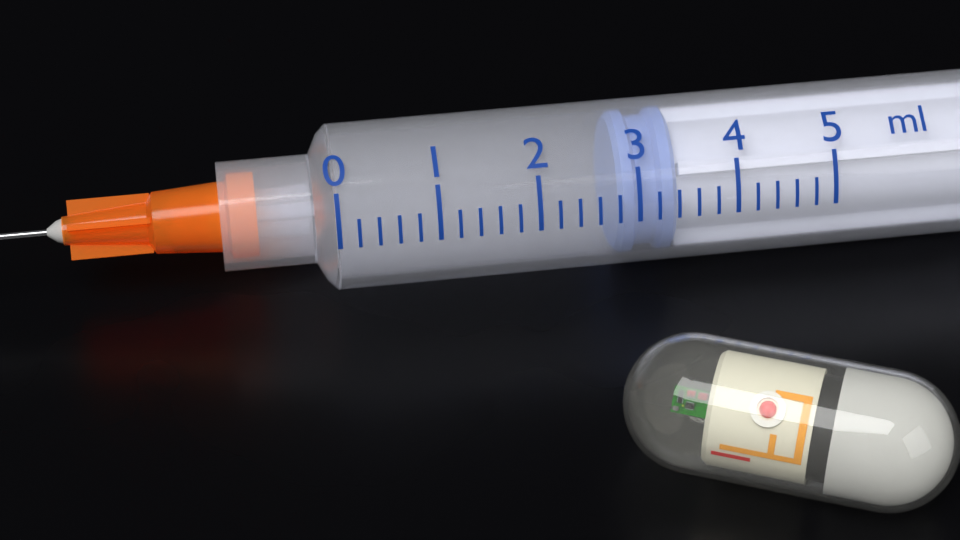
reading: 2.8 ml
